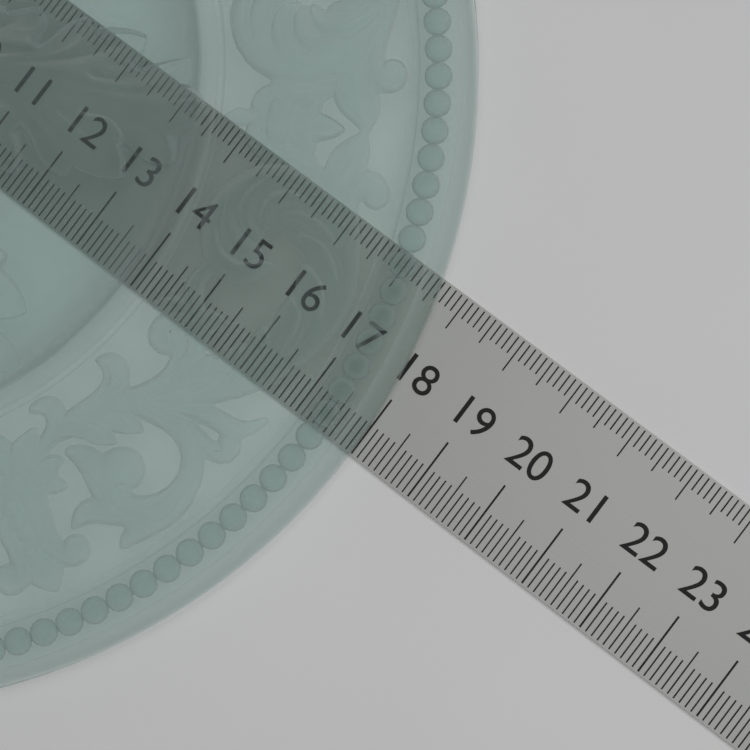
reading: 18.0 (no unit)
